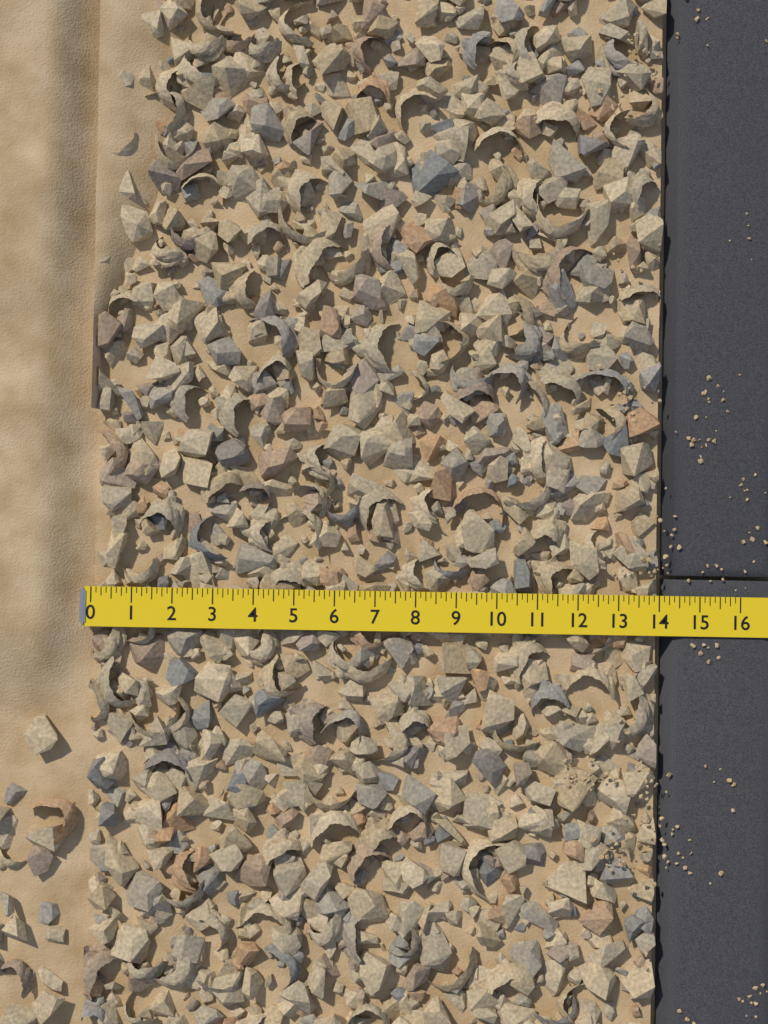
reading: 14.000 (no unit)
